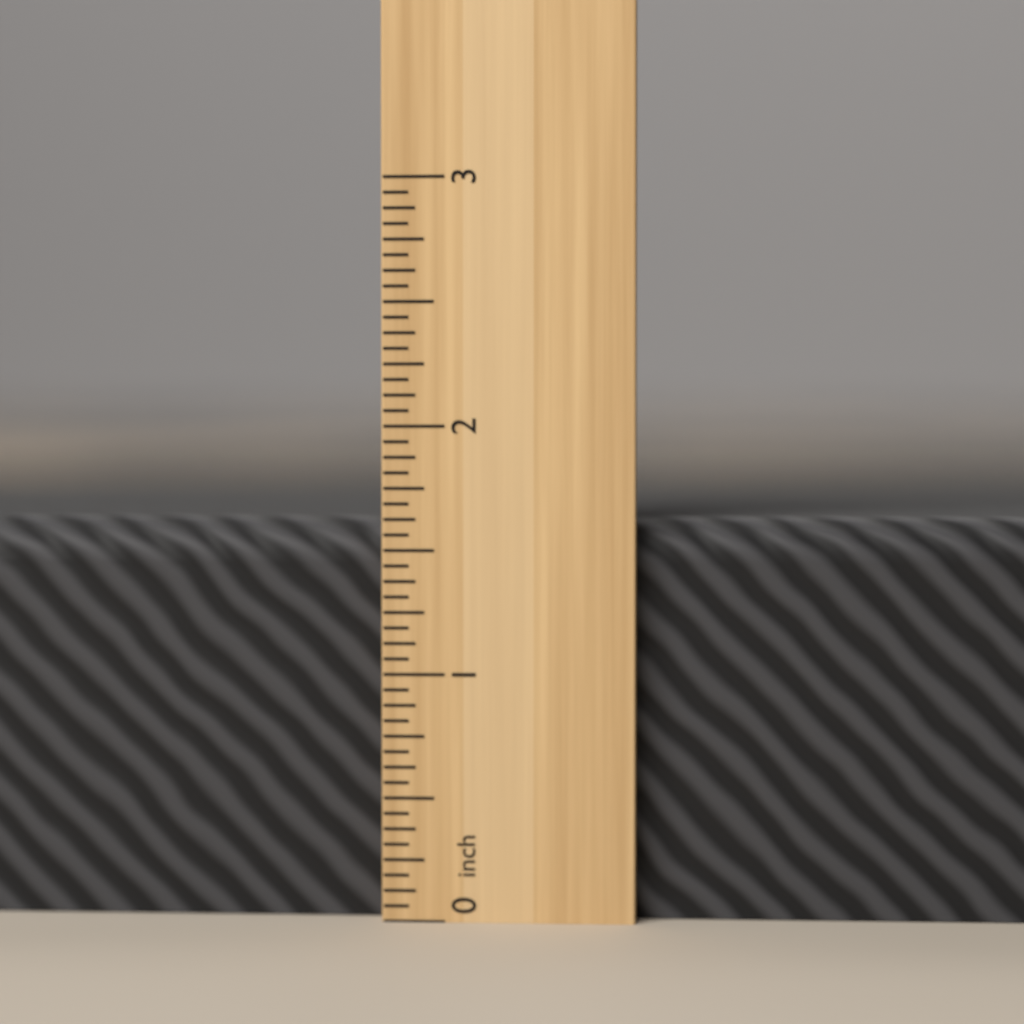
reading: 1.6250 inch
